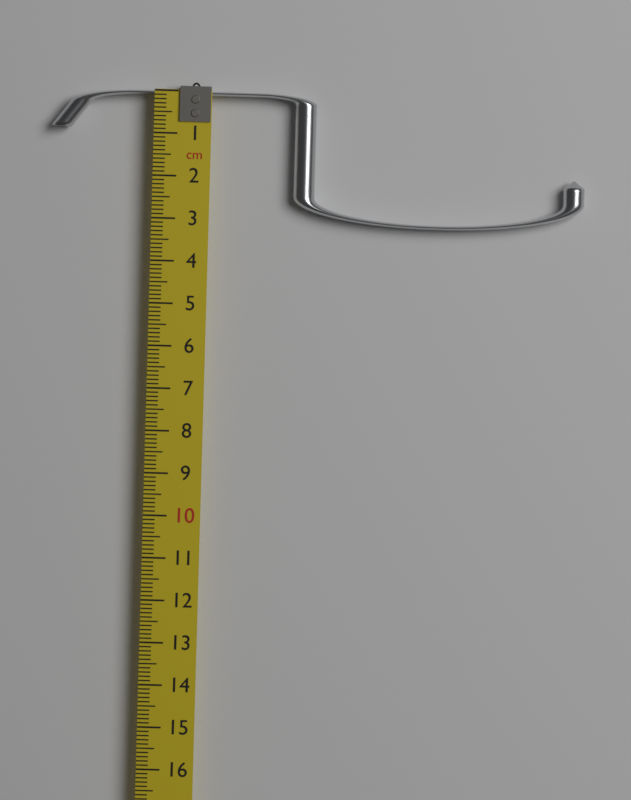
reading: 3.1 cm
